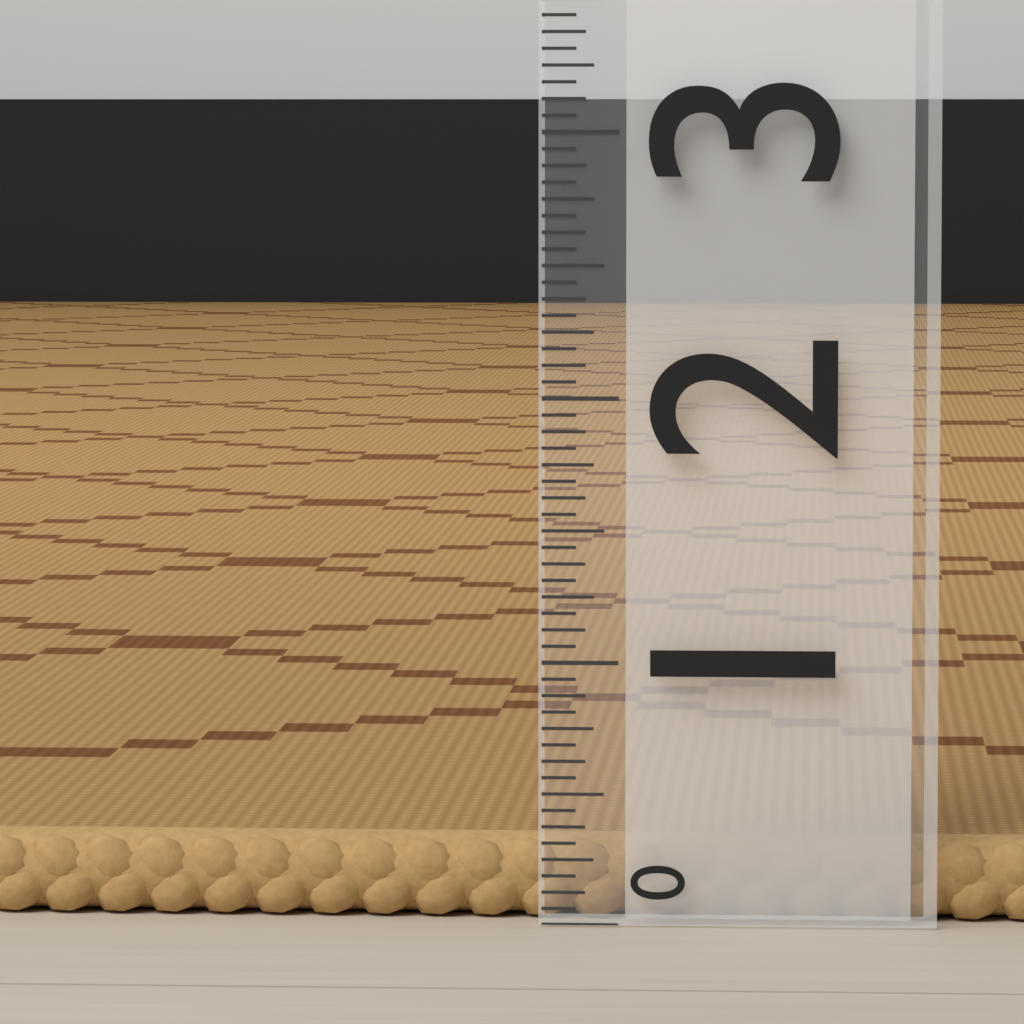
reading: 0.3125 (no unit)
